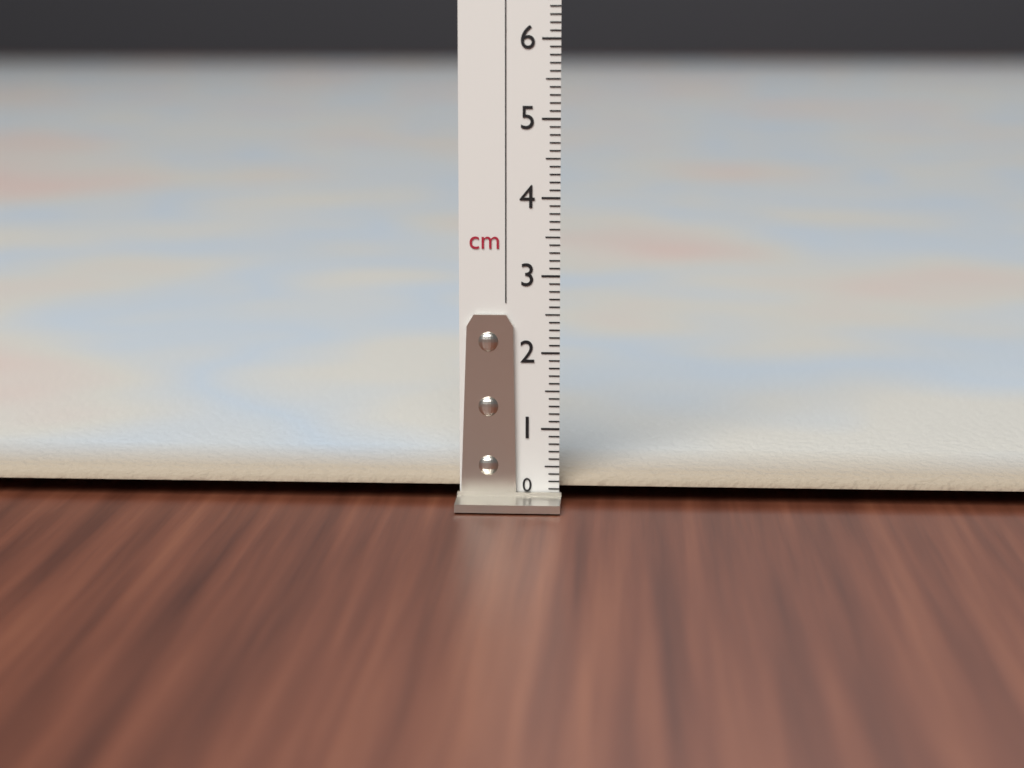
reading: 0.5 cm
